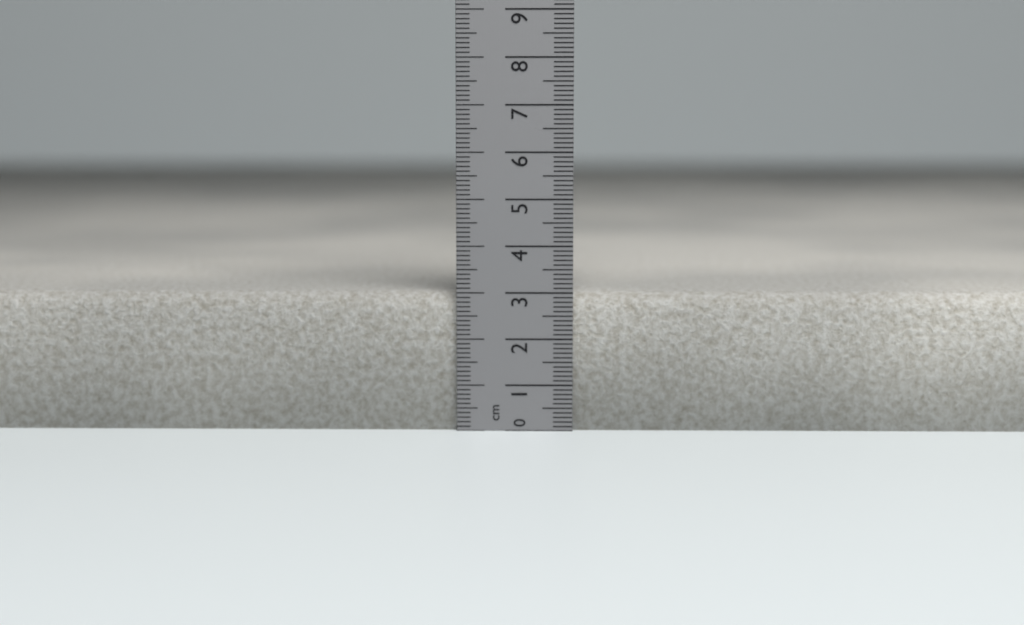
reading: 3.0 cm
